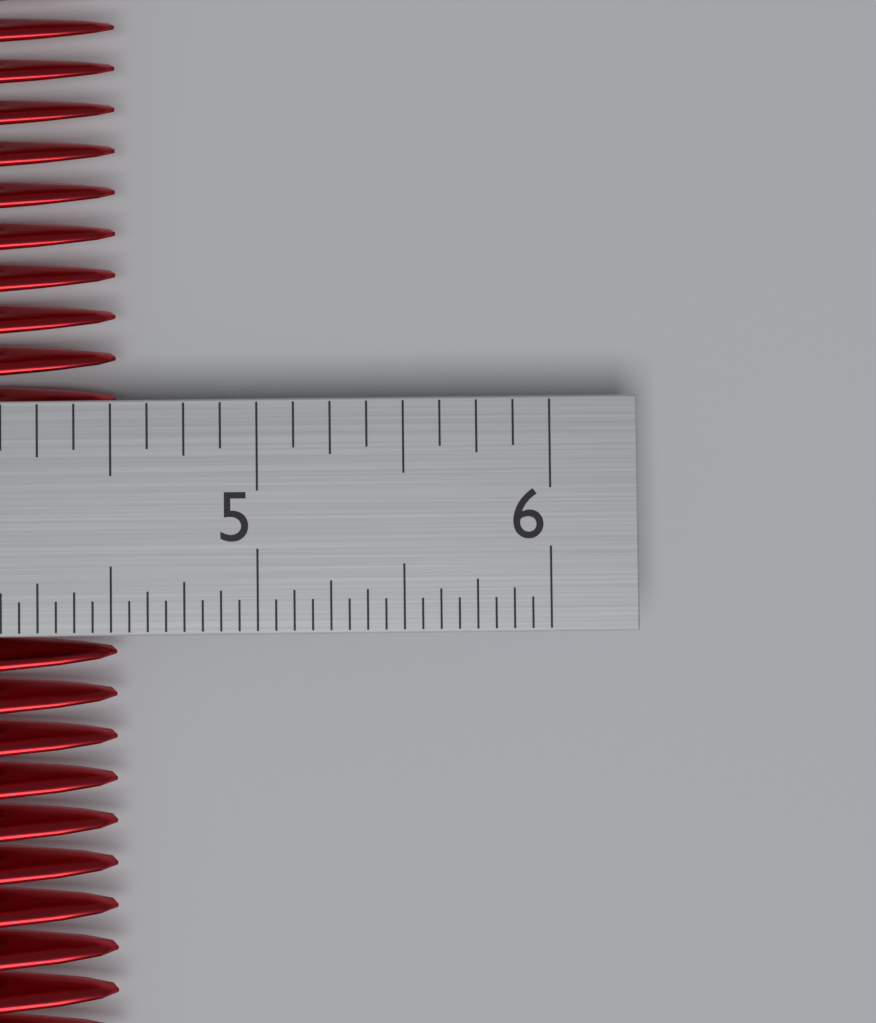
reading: 4.5000 in
